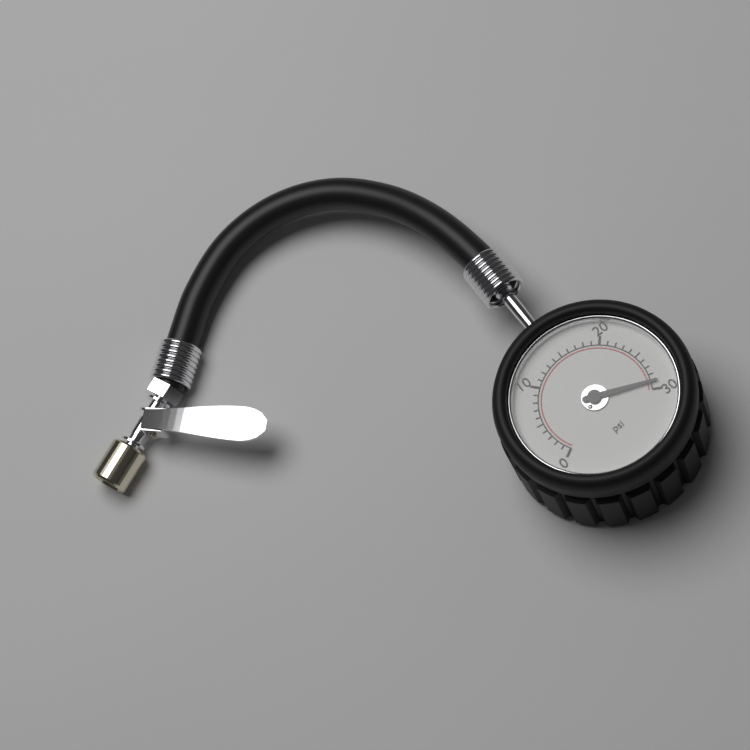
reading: 29 psi
